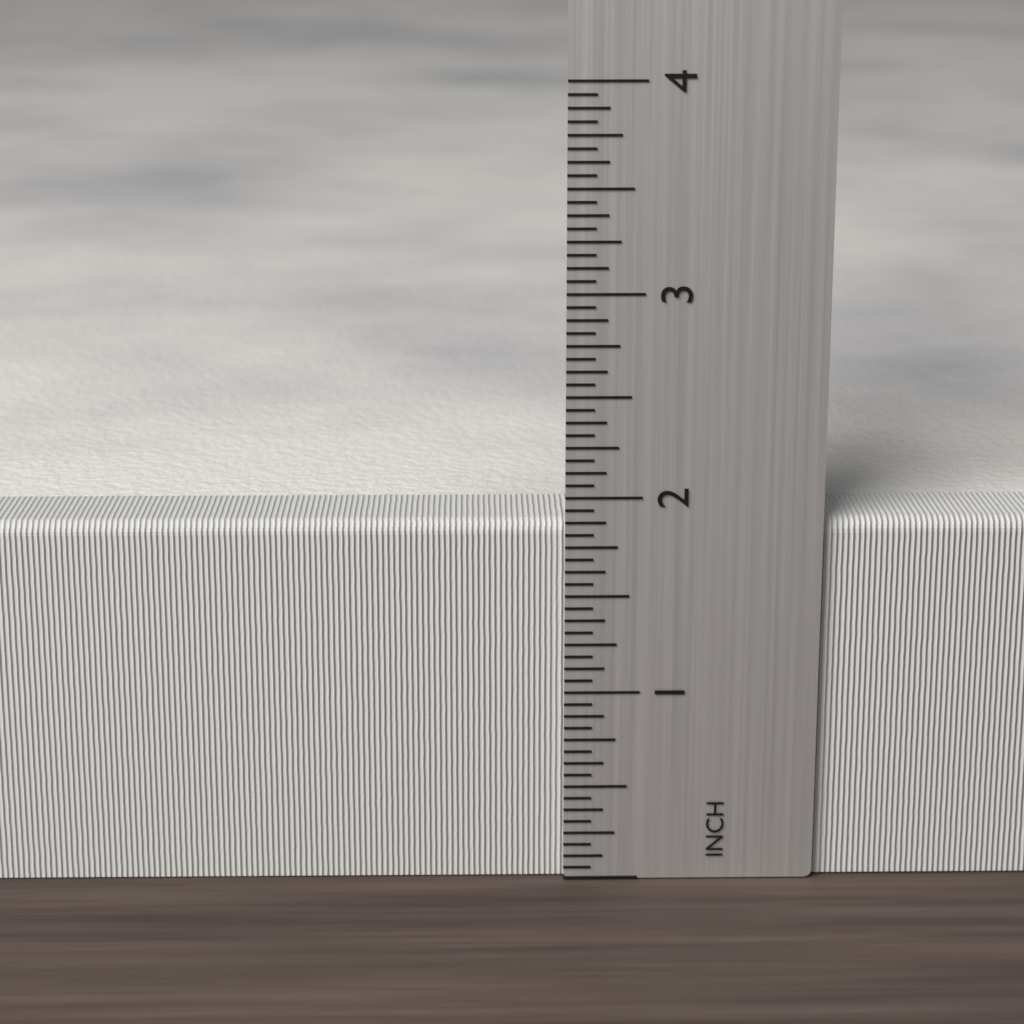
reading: 1.8750 inch
